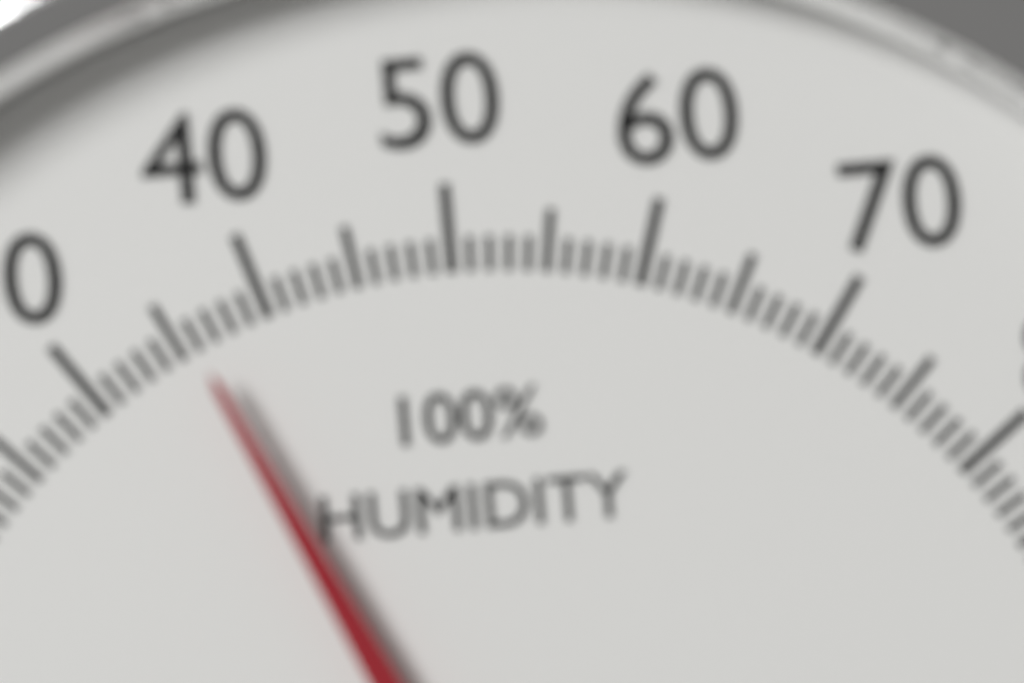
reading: 36 %
